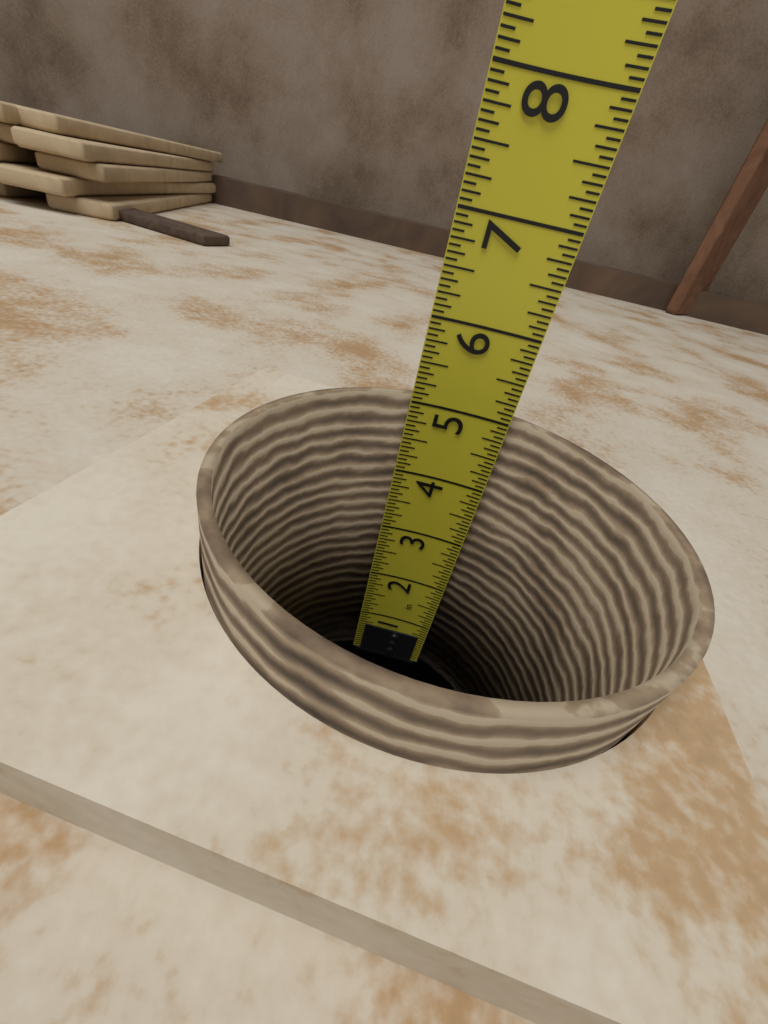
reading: 5.0625 in
